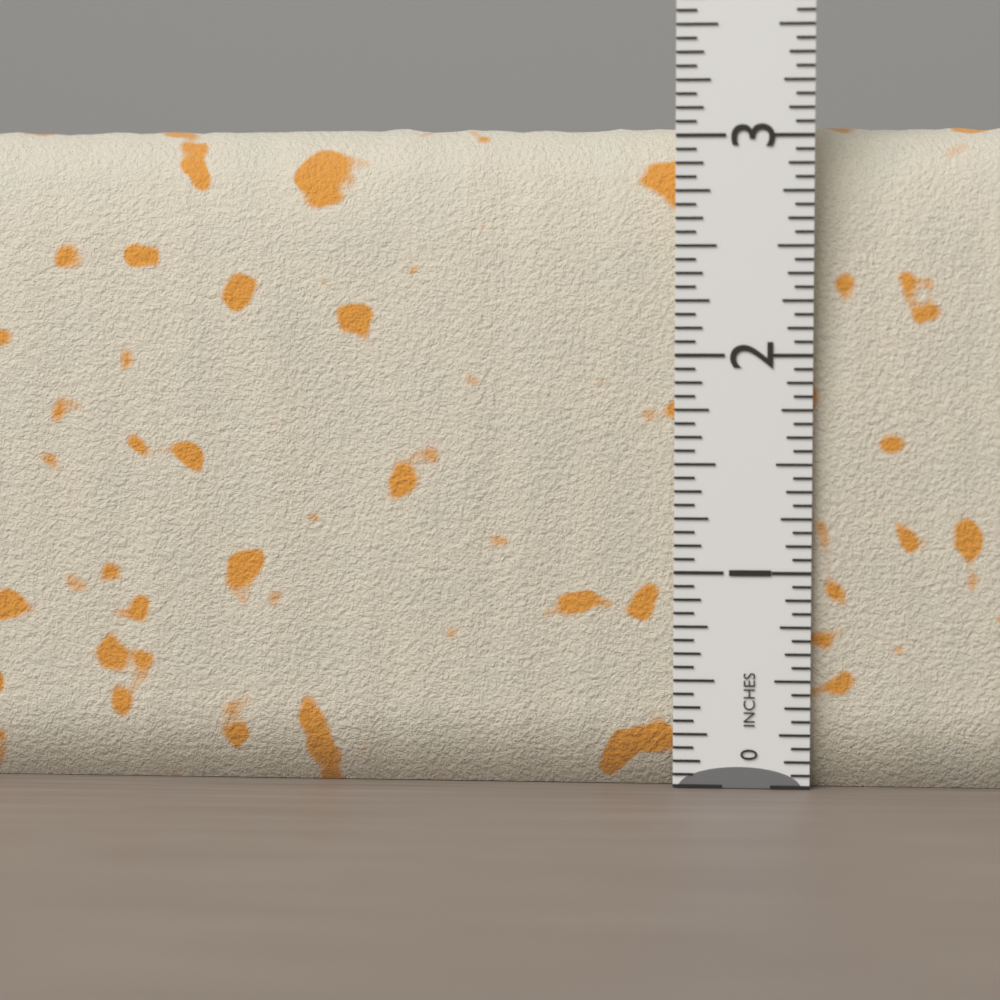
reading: 3.0625 in
